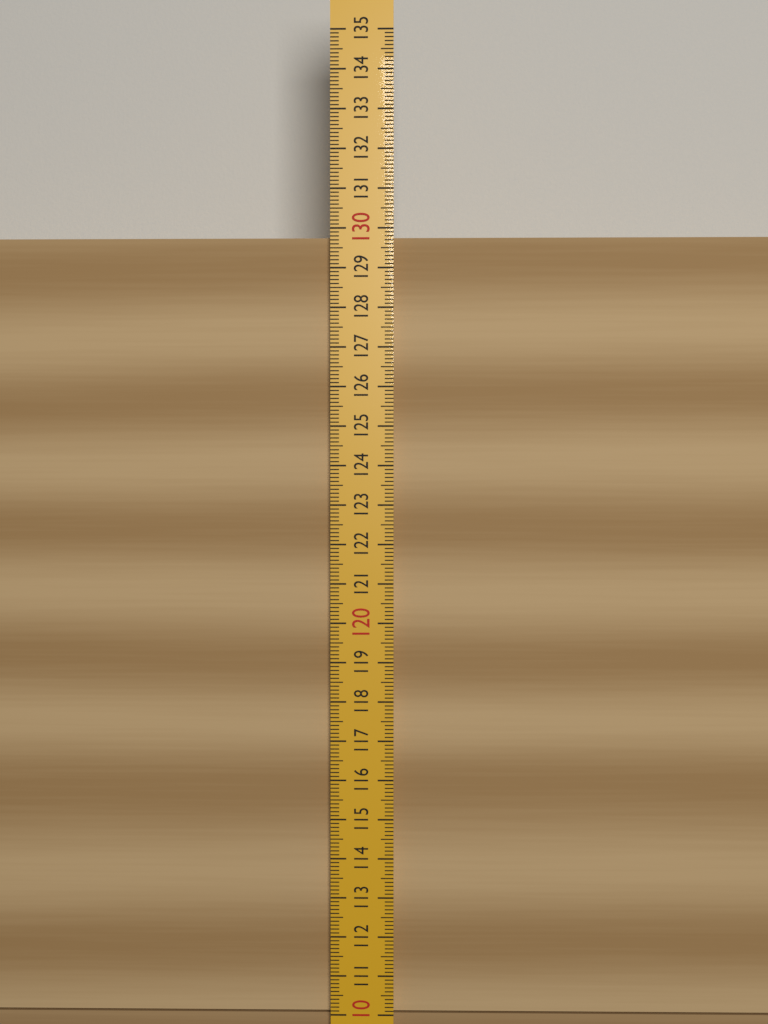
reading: 129.8 (no unit)
